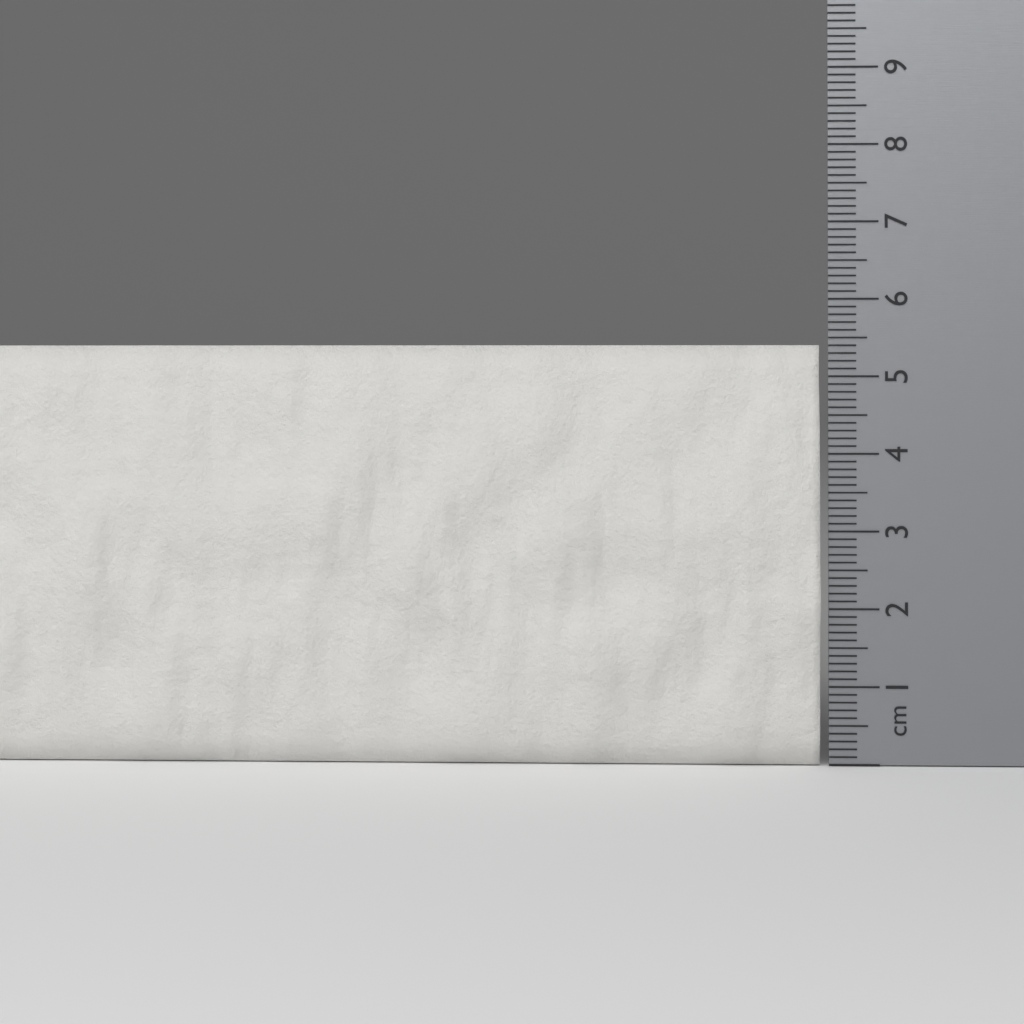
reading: 5.4 cm
